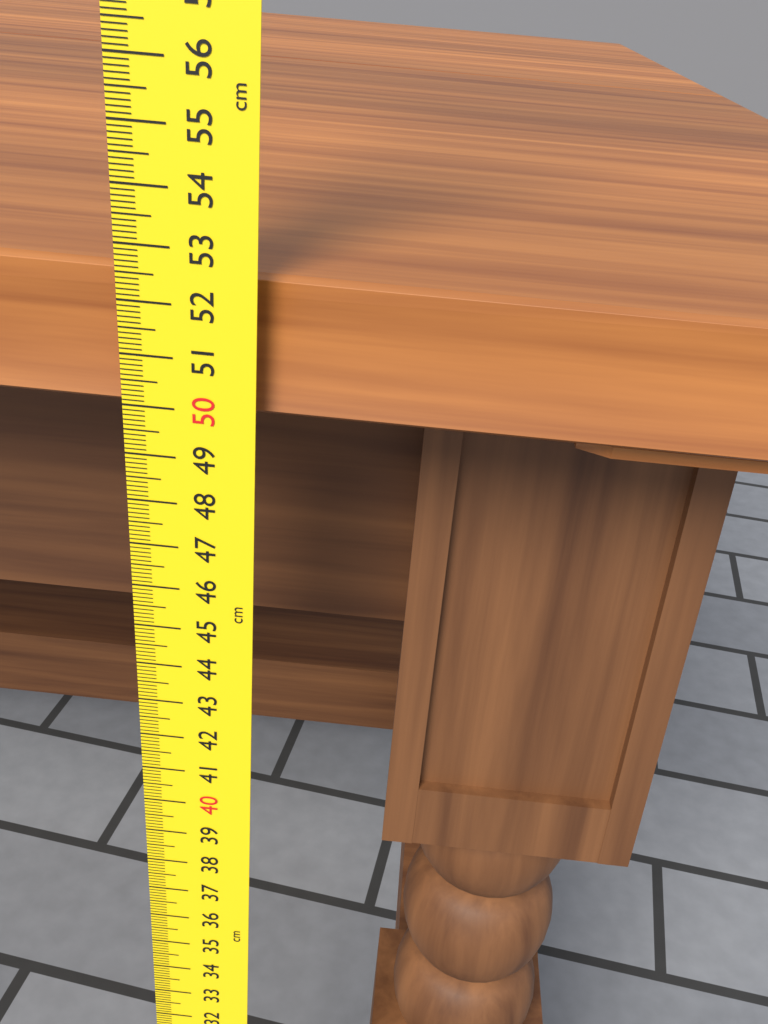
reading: 52.5 cm
